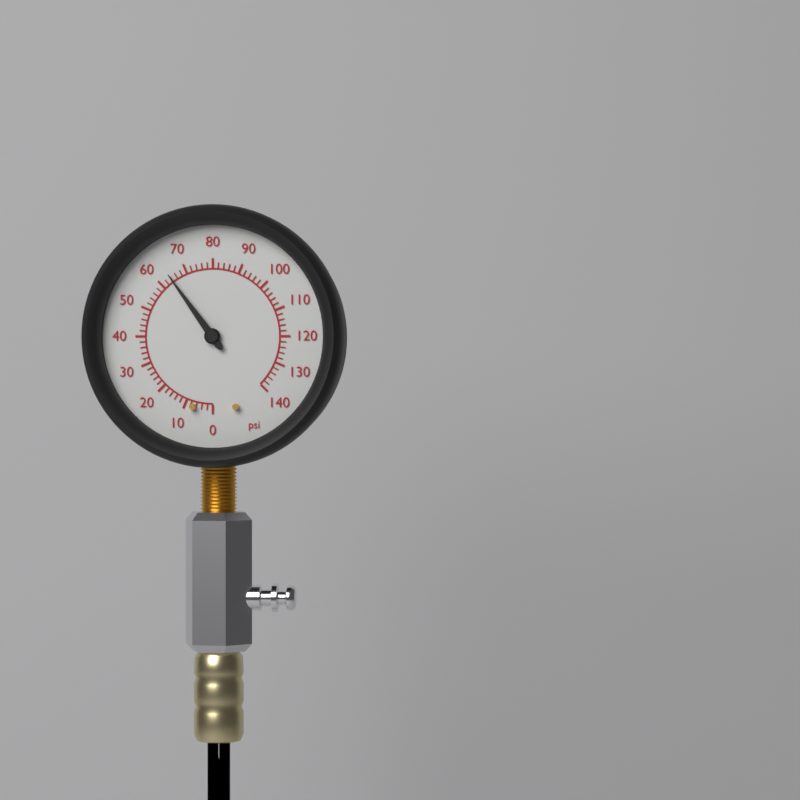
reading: 64 psi
